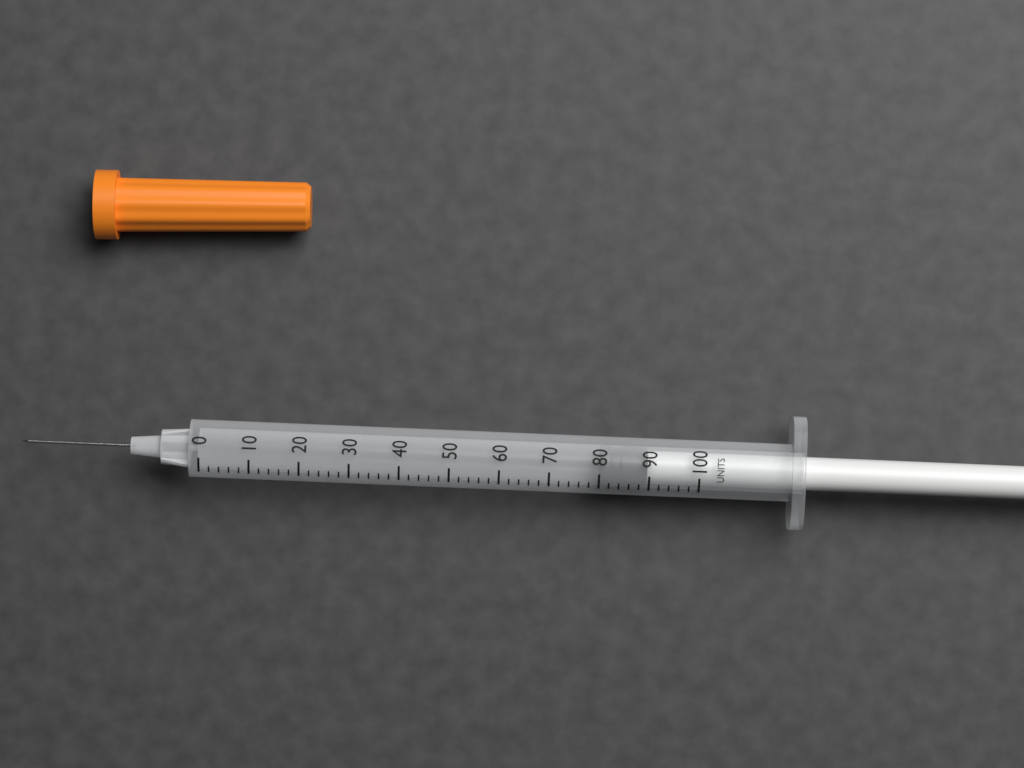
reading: 80 units
